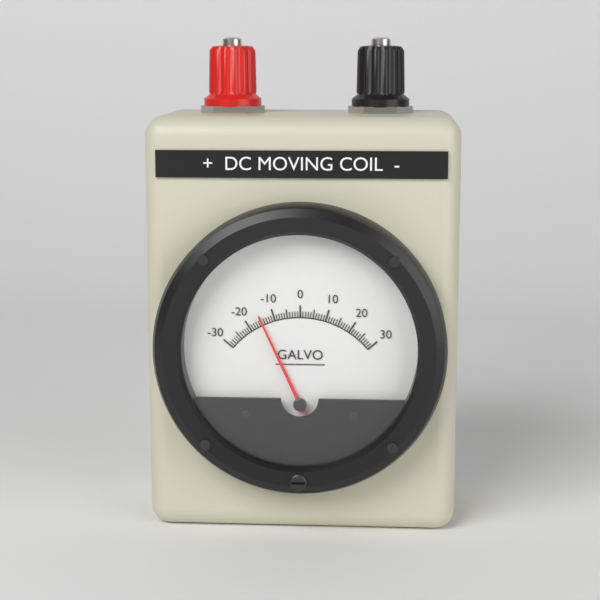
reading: -15 (no unit)
